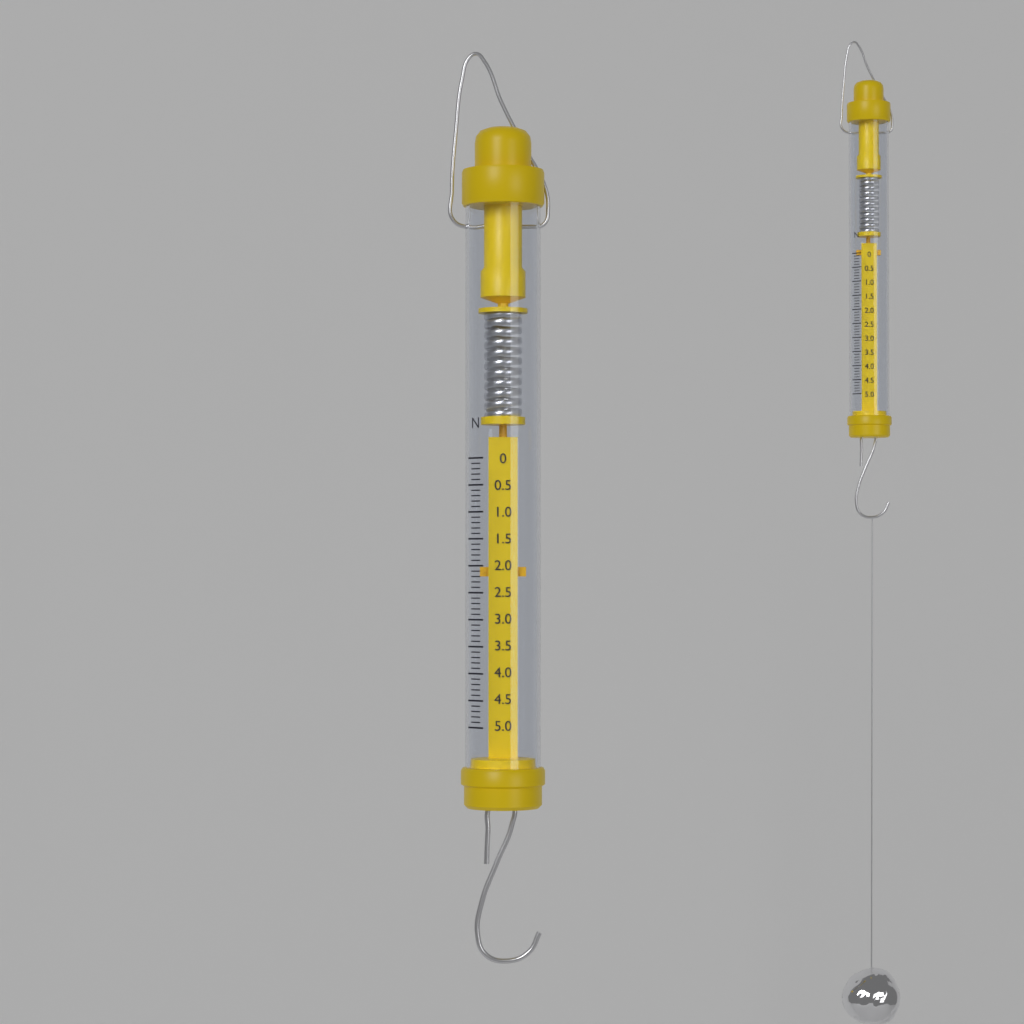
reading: 2.2 N
